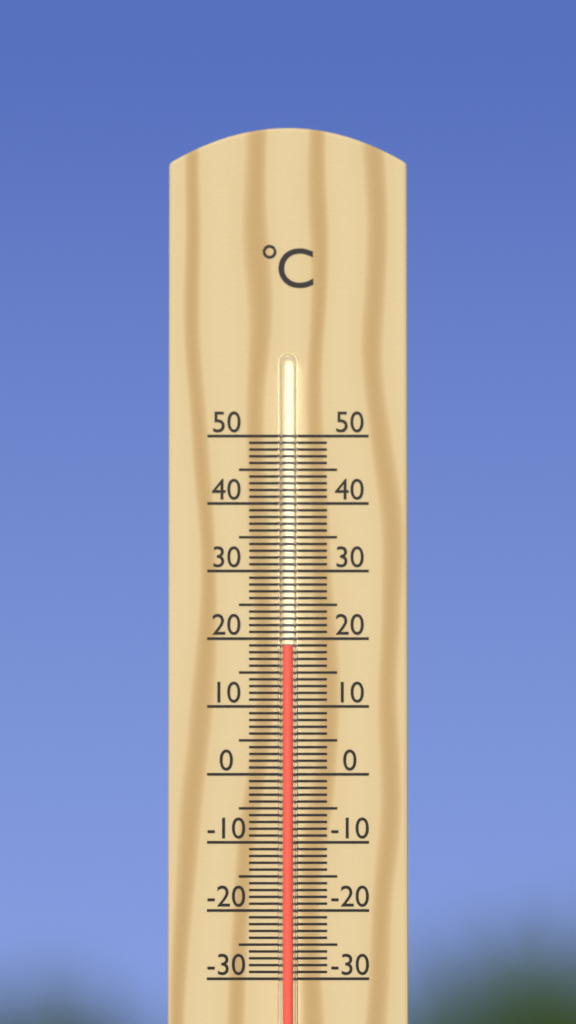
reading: 19 °C
